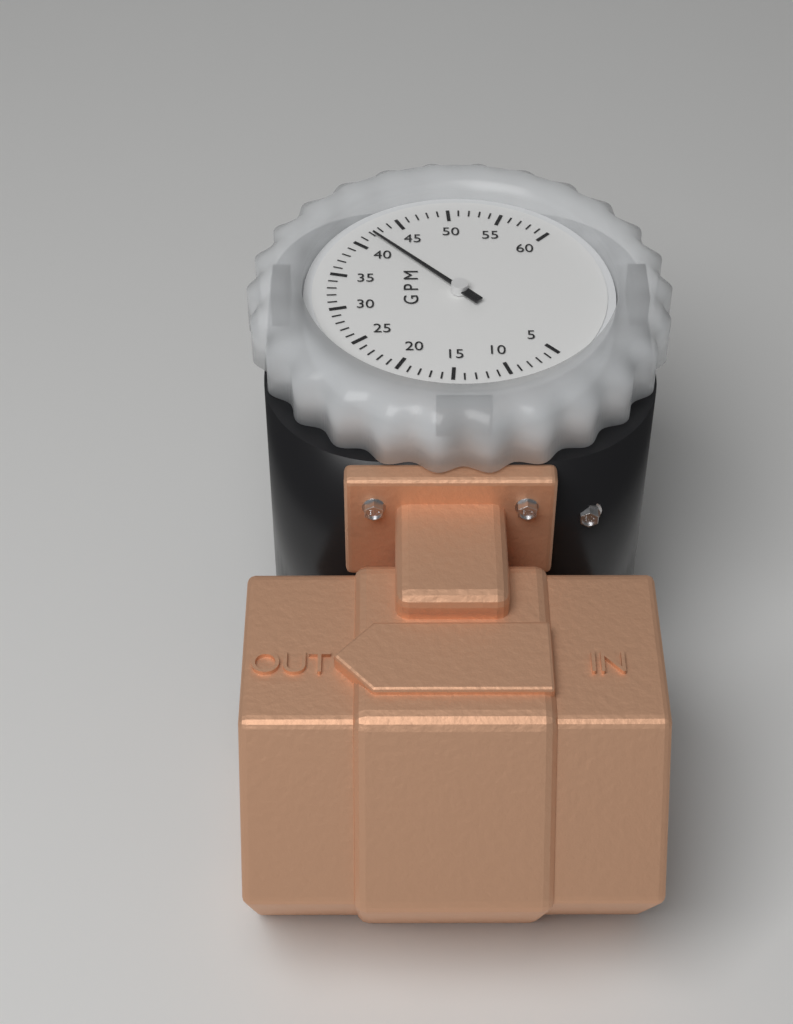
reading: 42 GPM
